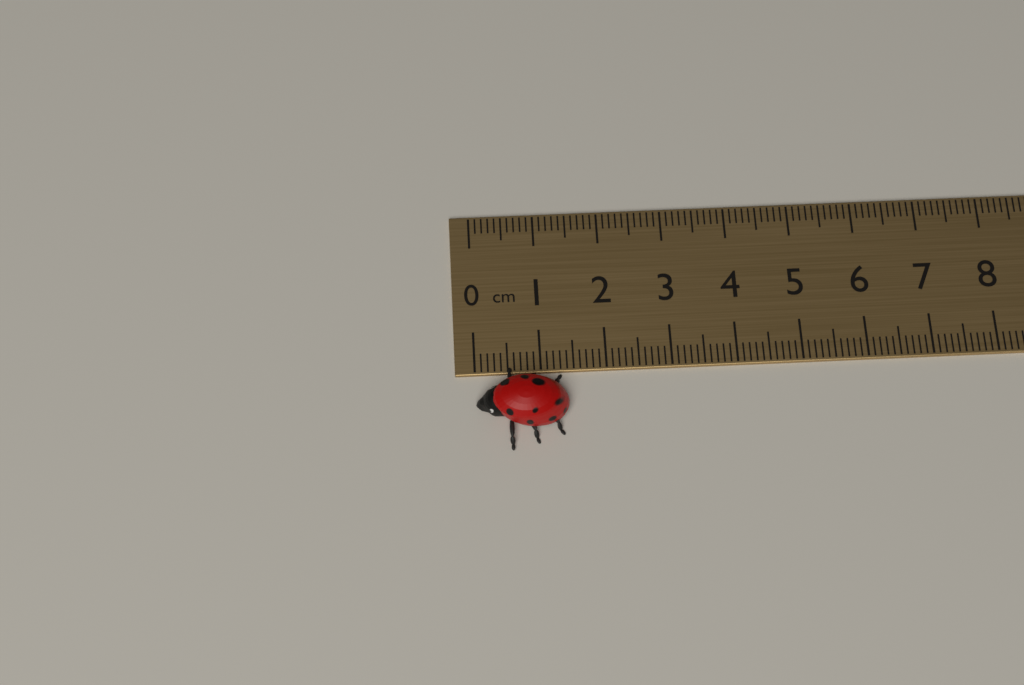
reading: 1.4 cm
